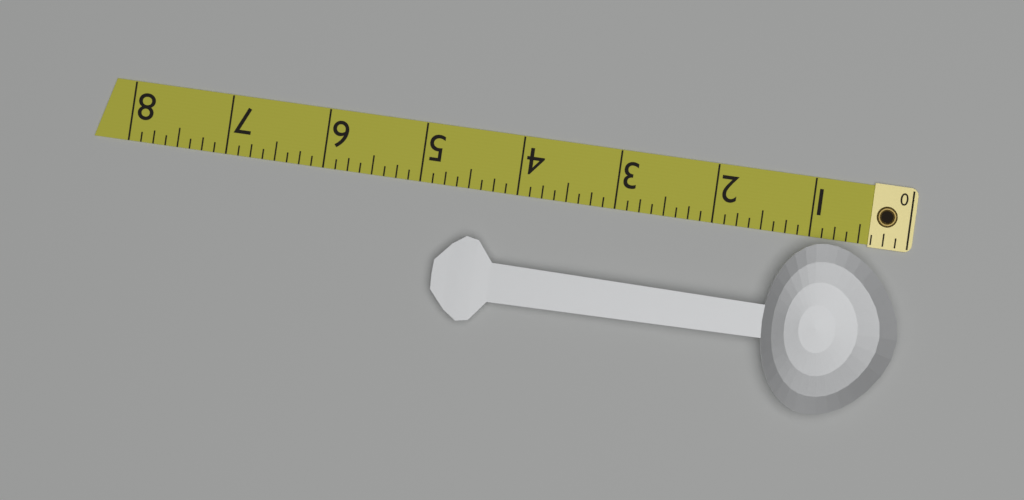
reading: 4.750 (no unit)
